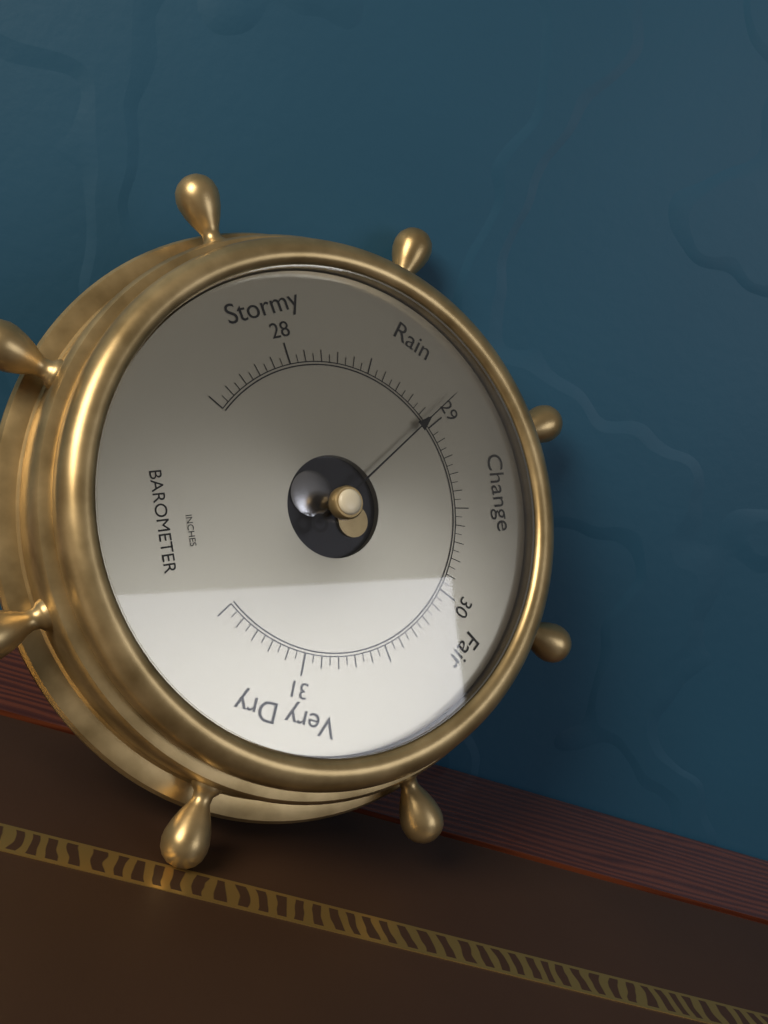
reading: 28.95 inHg
